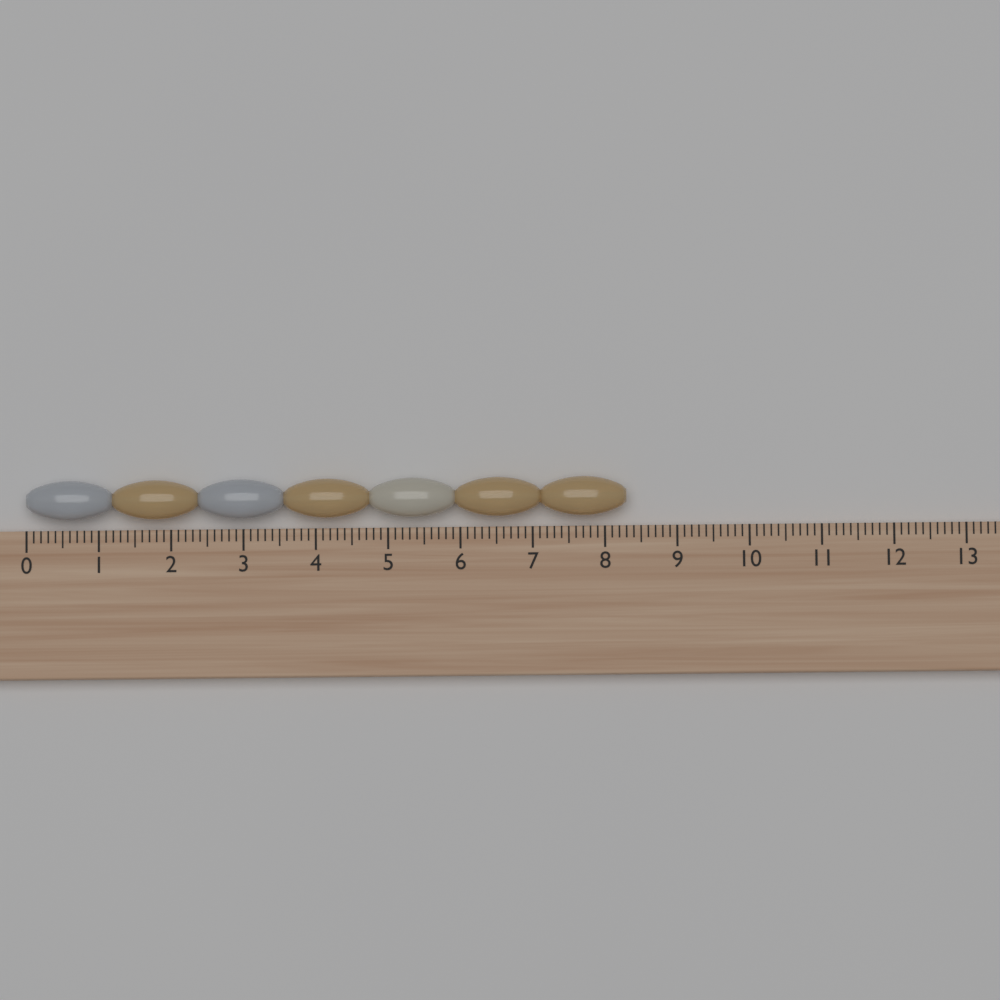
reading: 8.3 (no unit)
